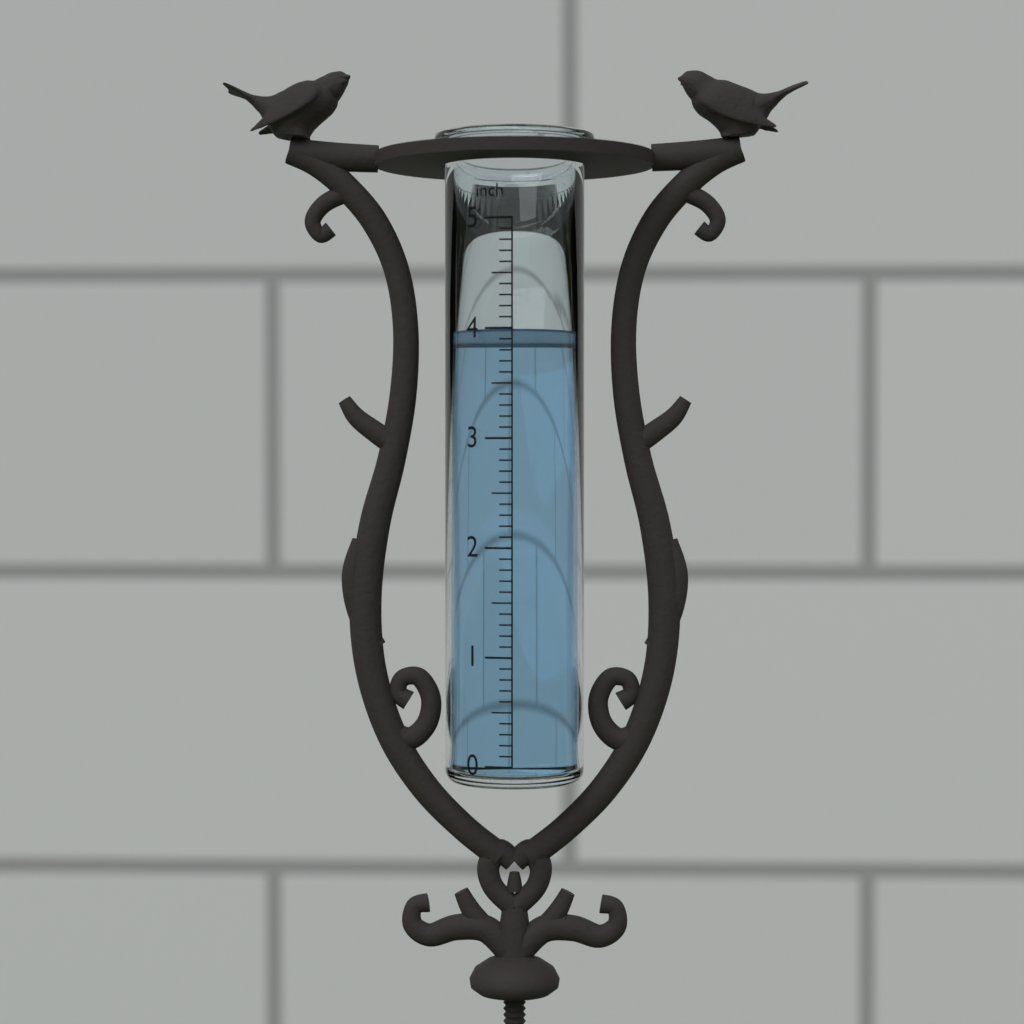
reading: 4.0 inch
